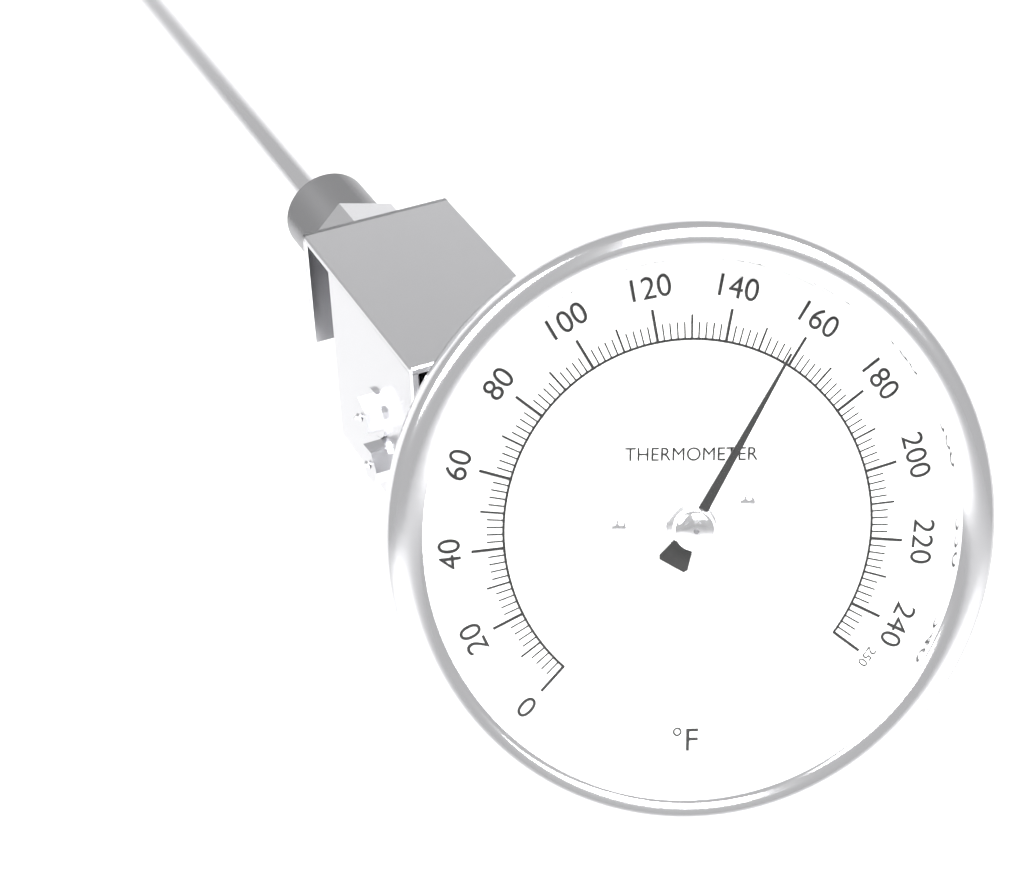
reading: 158 °F
